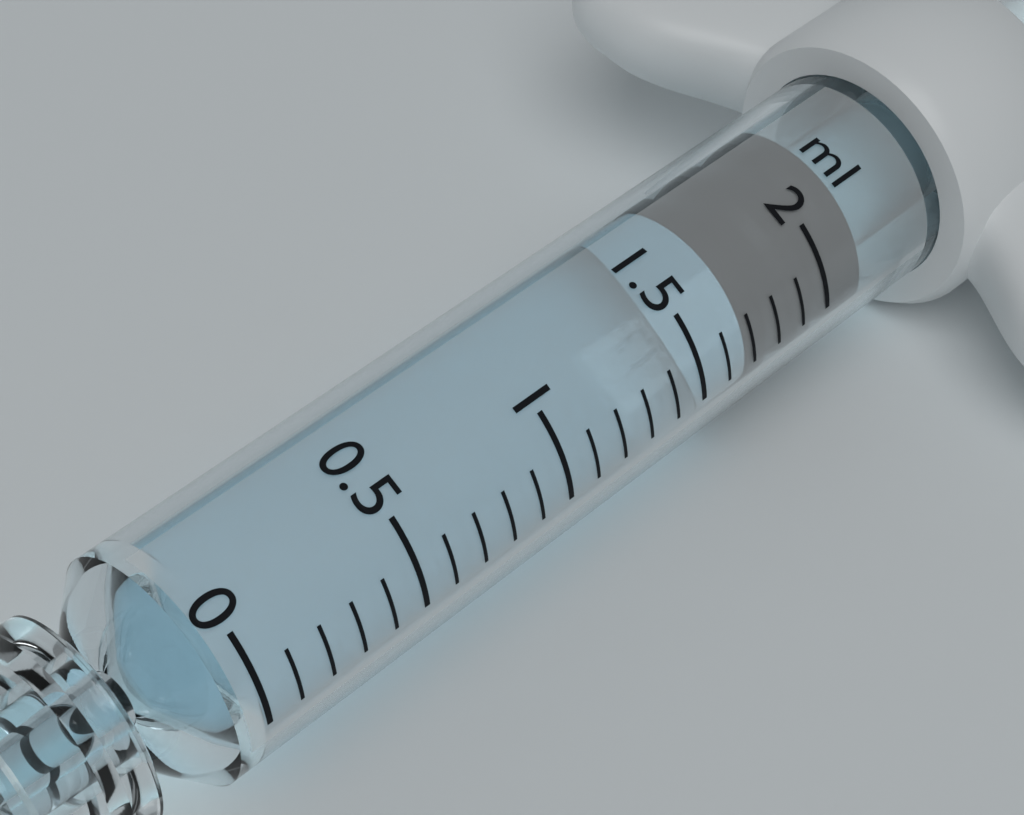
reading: 1.7 ml
